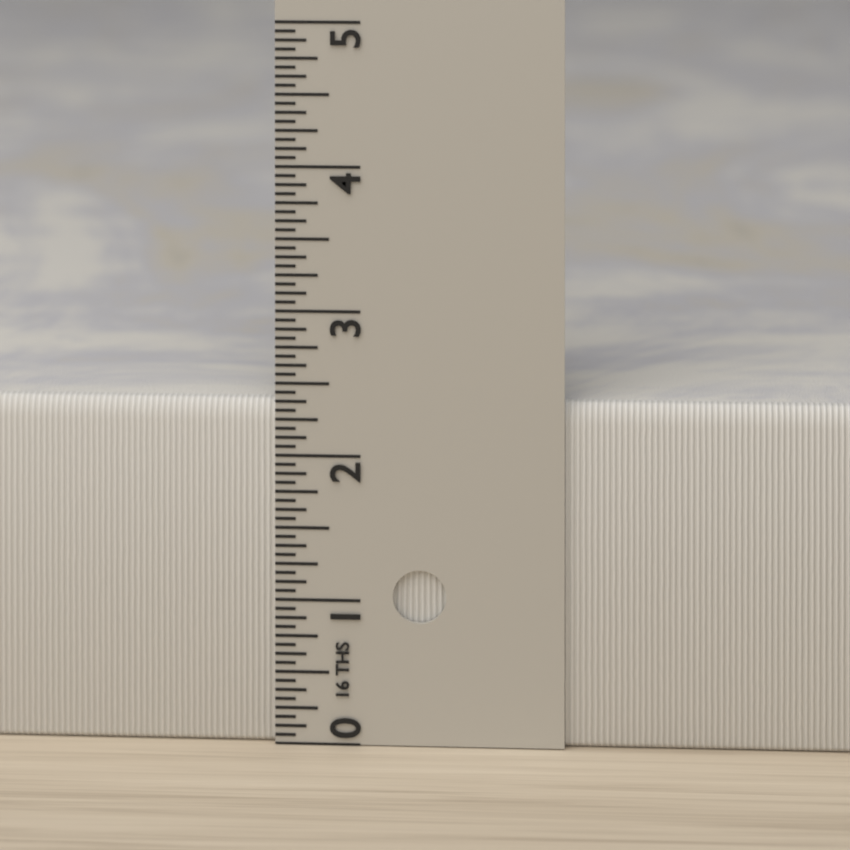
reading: 2.3750 in
